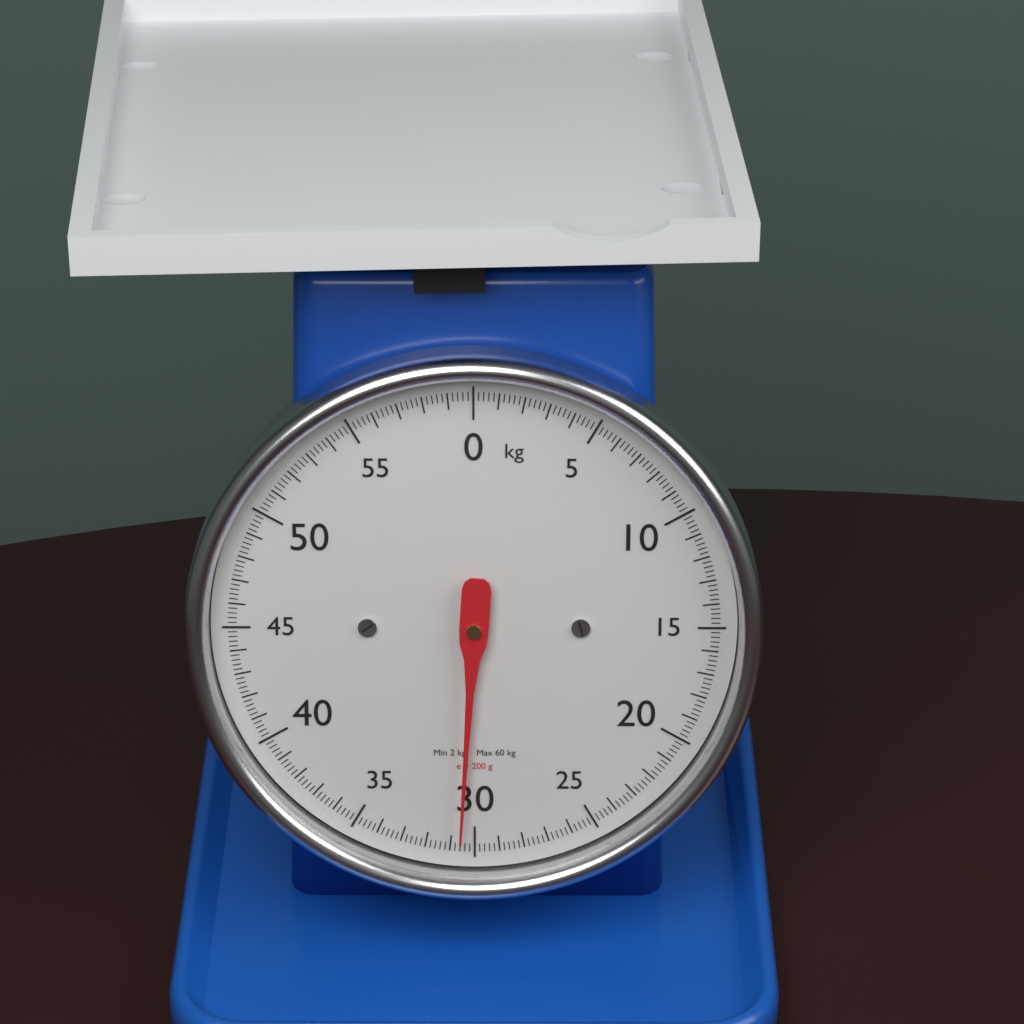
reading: 30.6 kg
